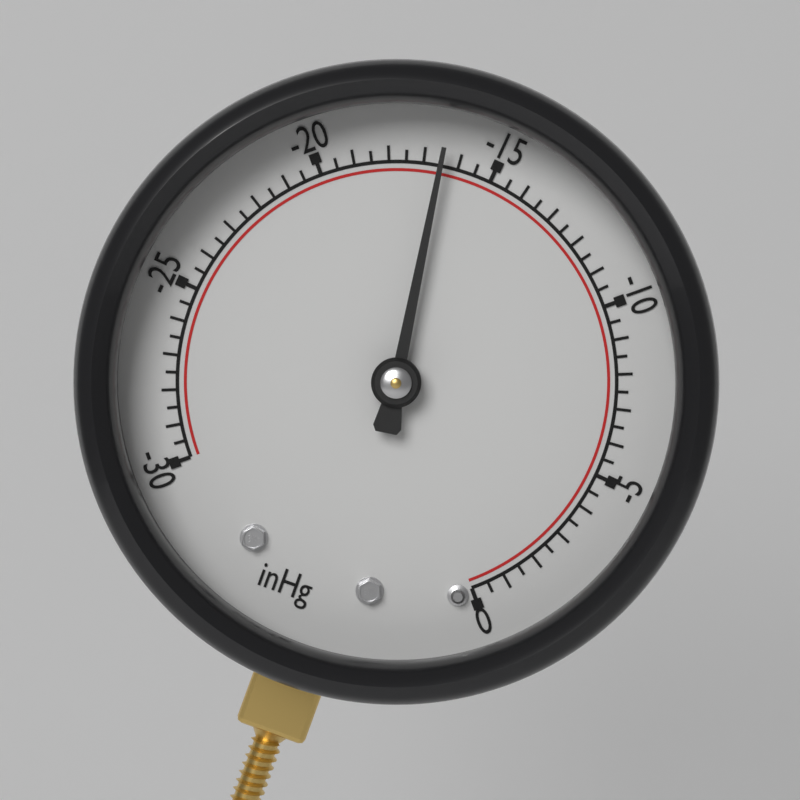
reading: -16.5 inHg
